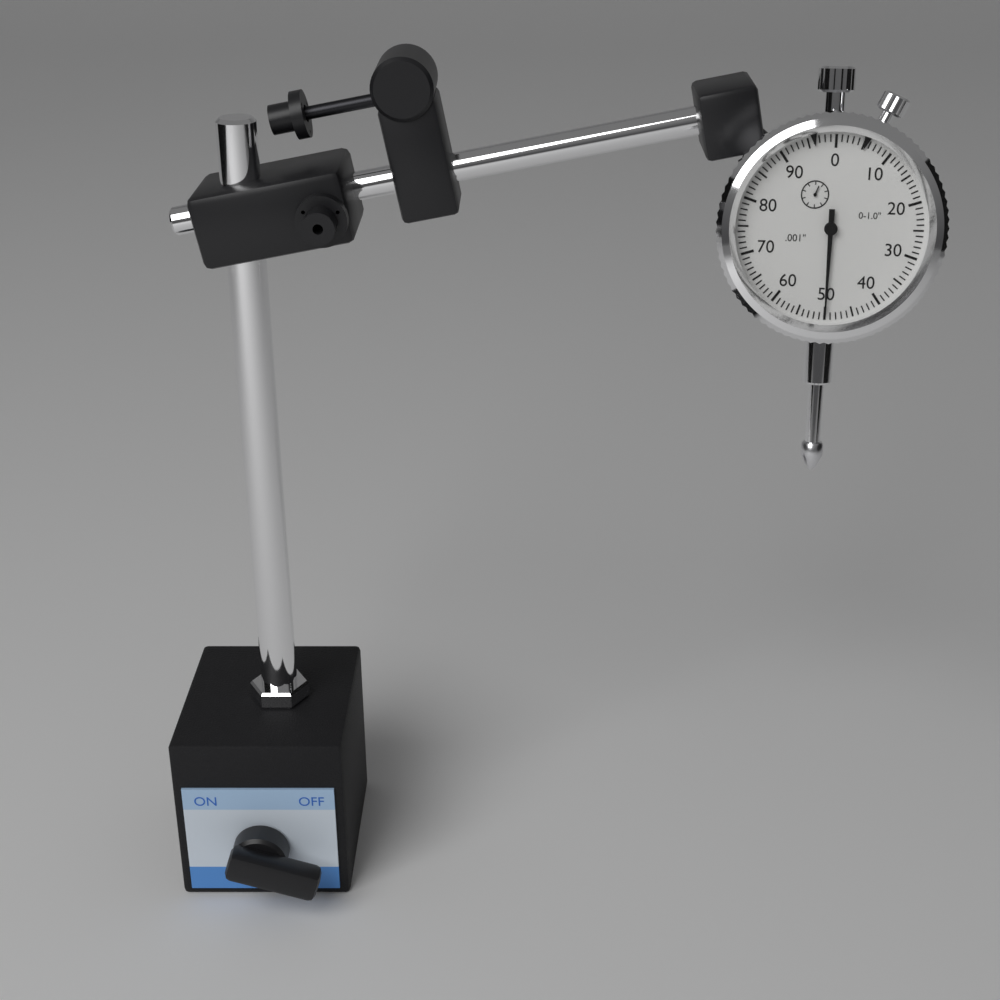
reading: 0.050 in
